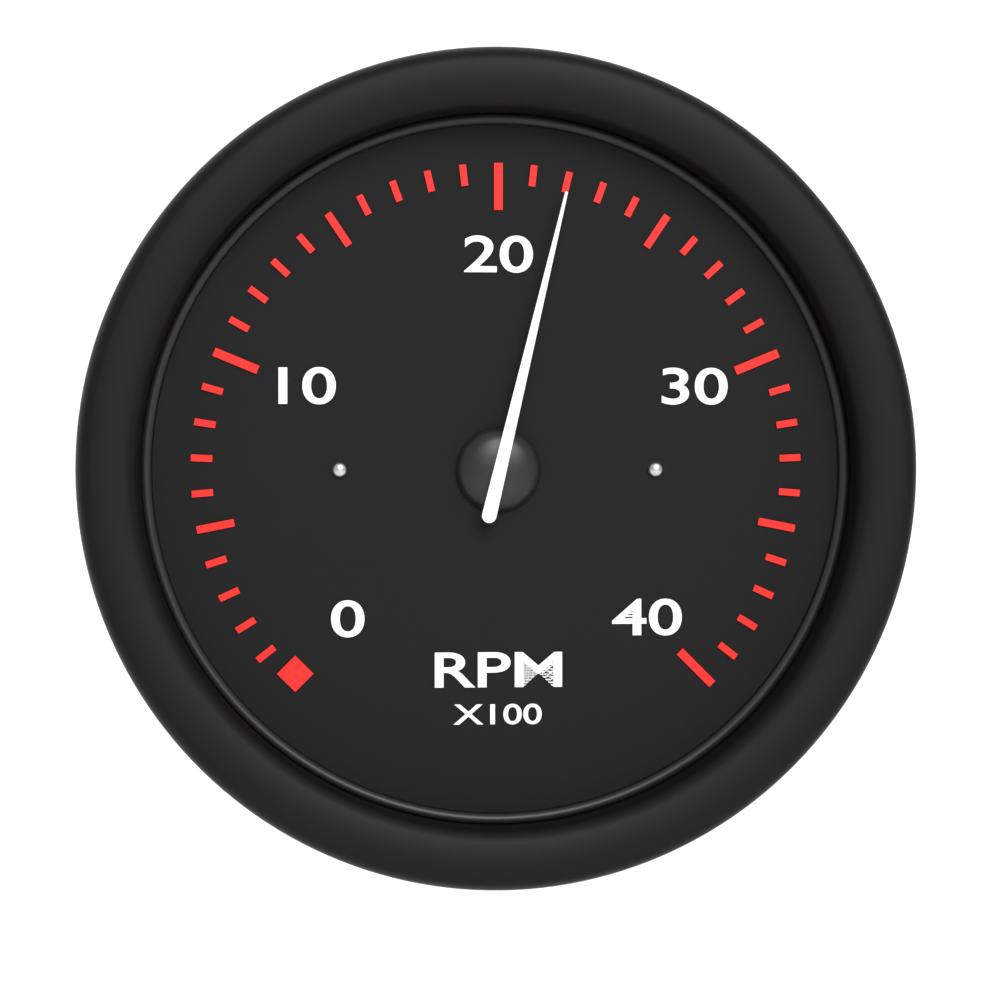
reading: 22 RPM x100
